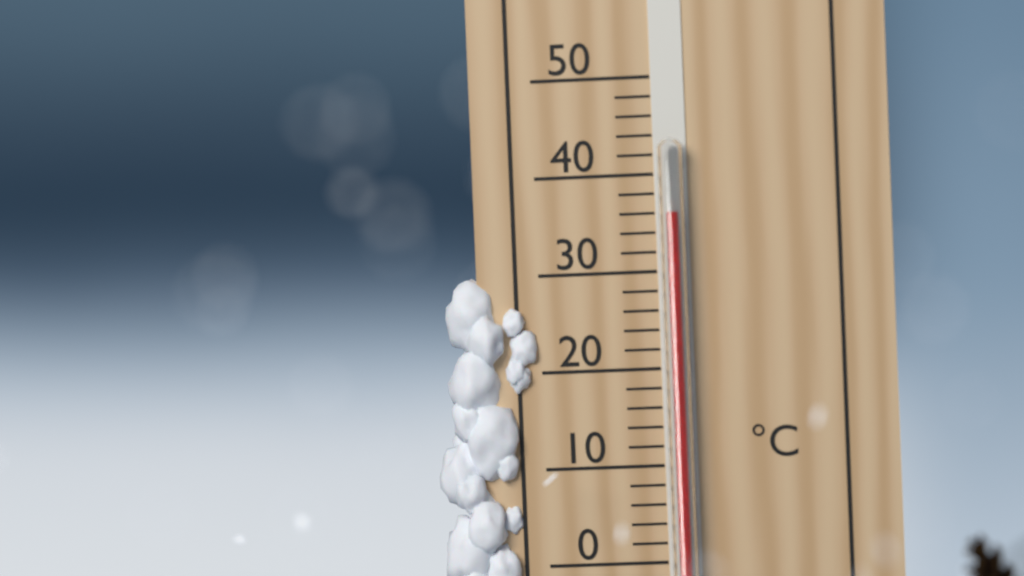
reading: 36 °C
